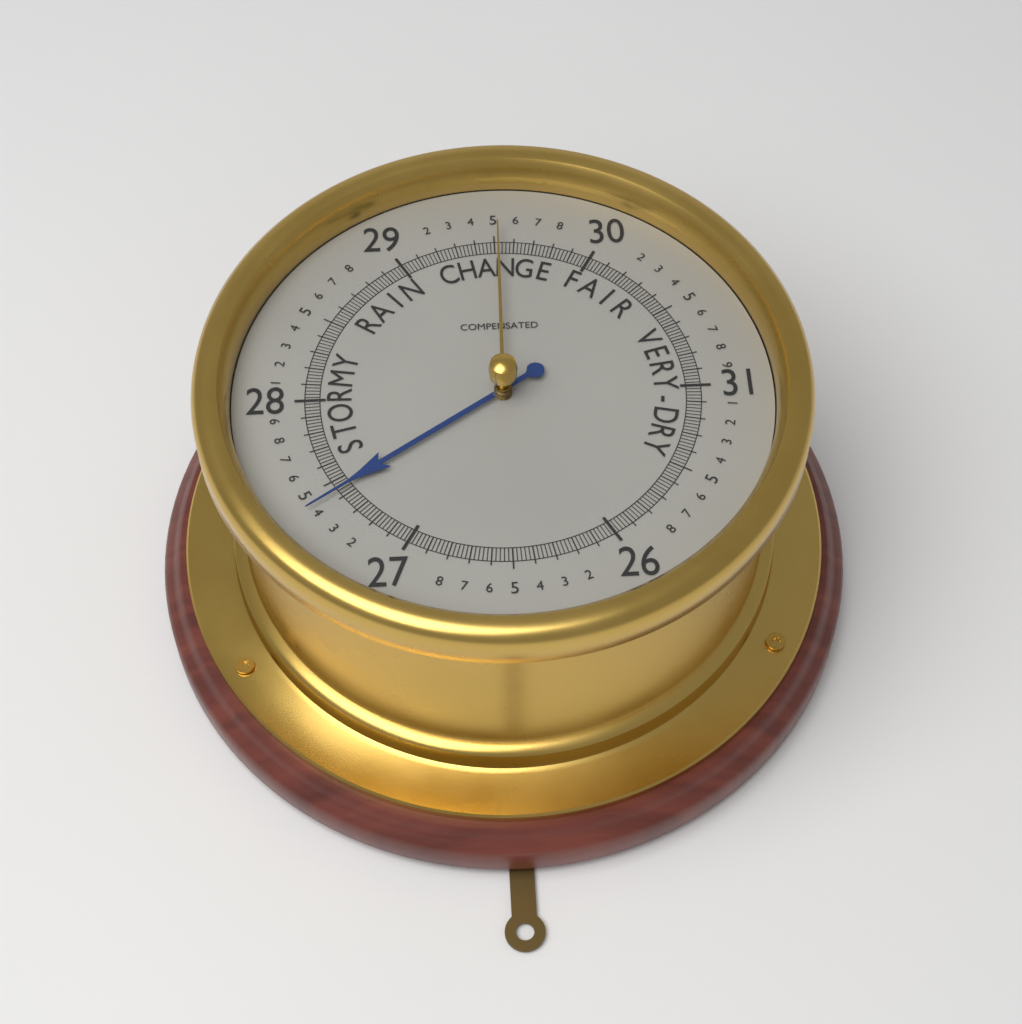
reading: 27.44 (no unit)
